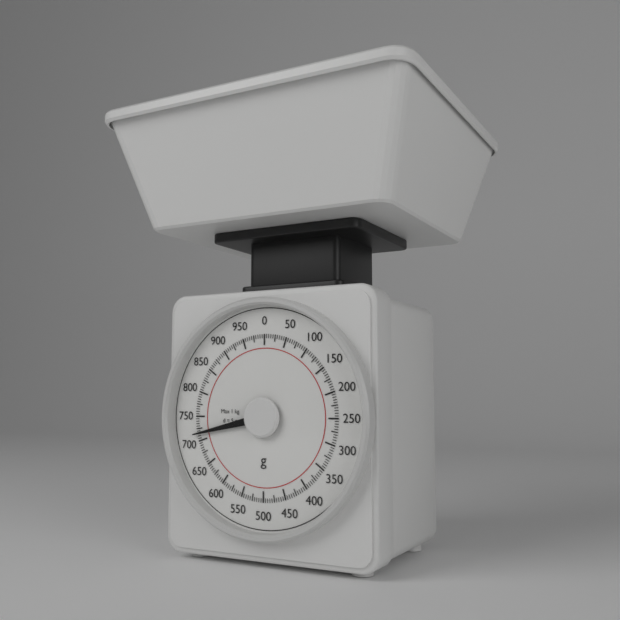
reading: 715 g
